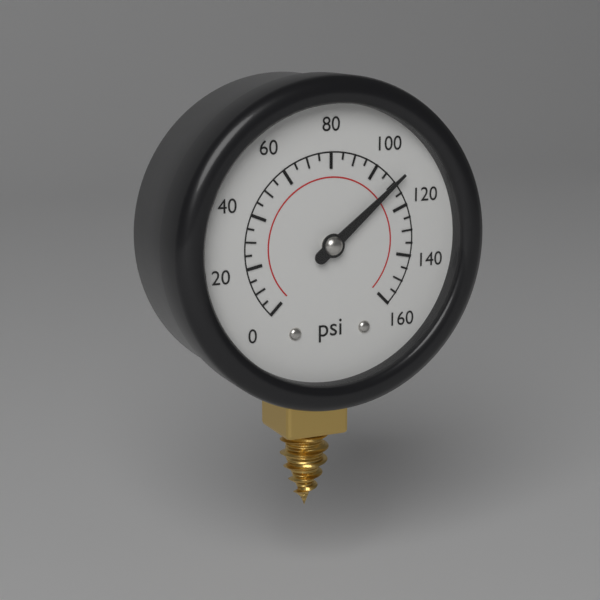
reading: 110 psi
